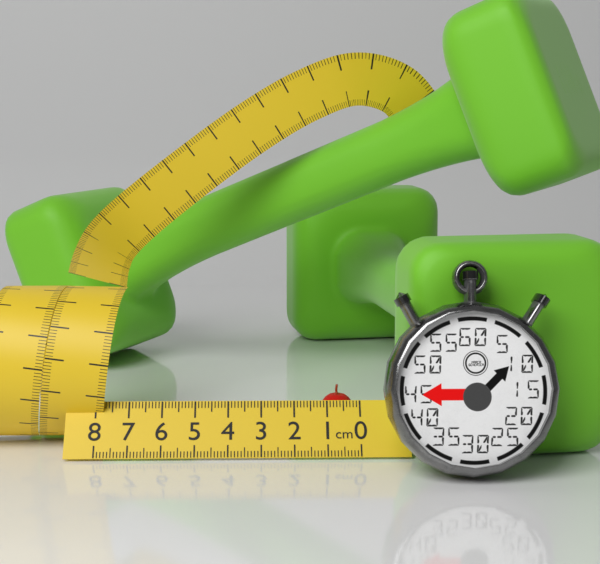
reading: 1.0 cm
